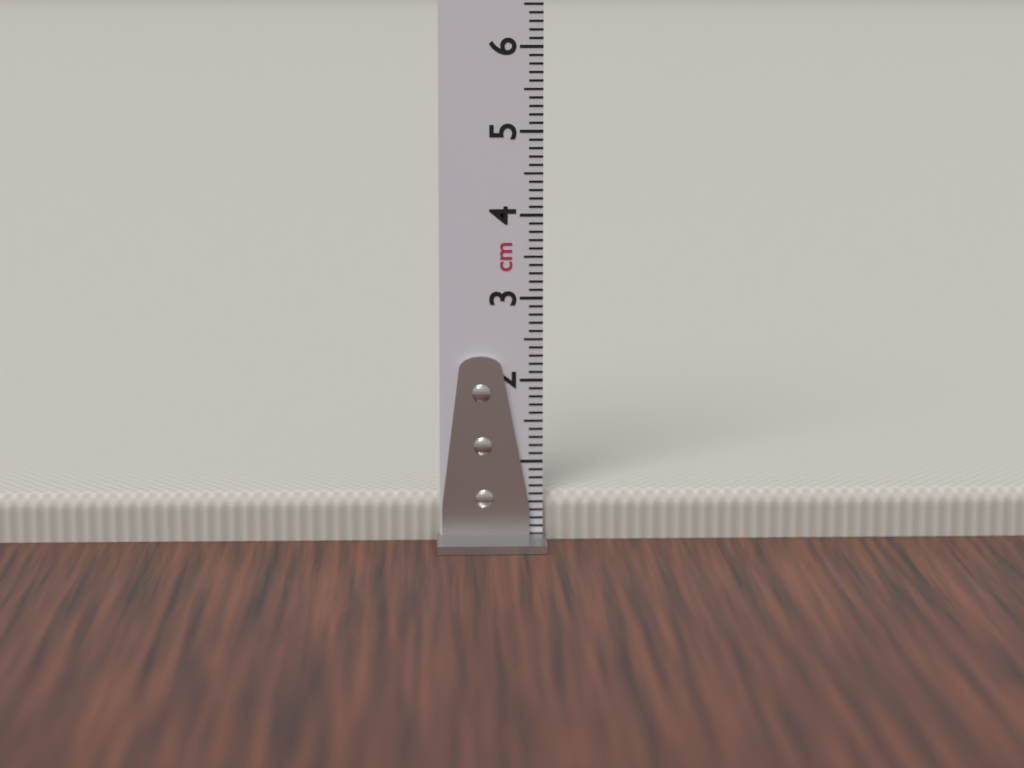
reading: 0.6 cm
